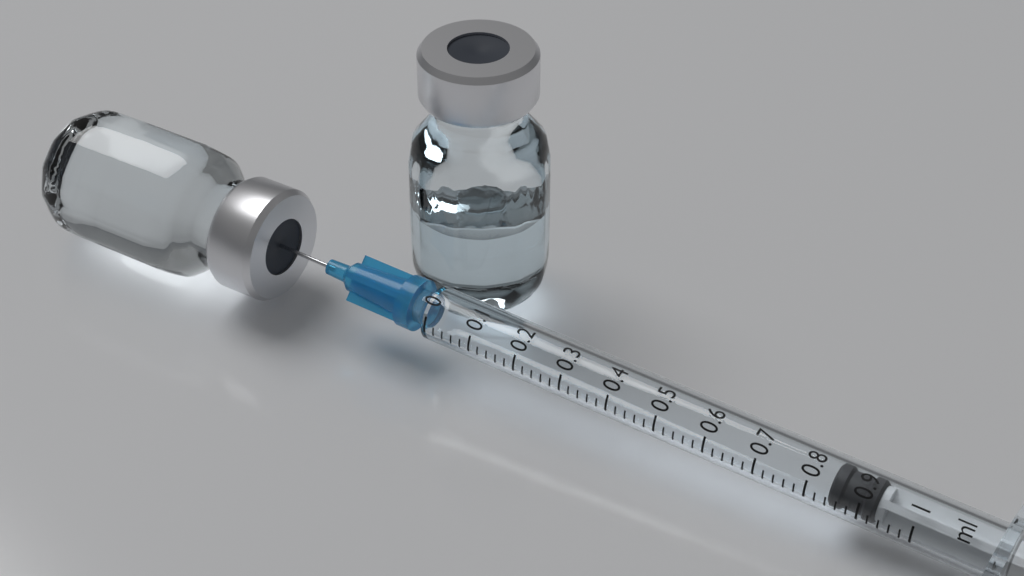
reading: 0.84 ml
